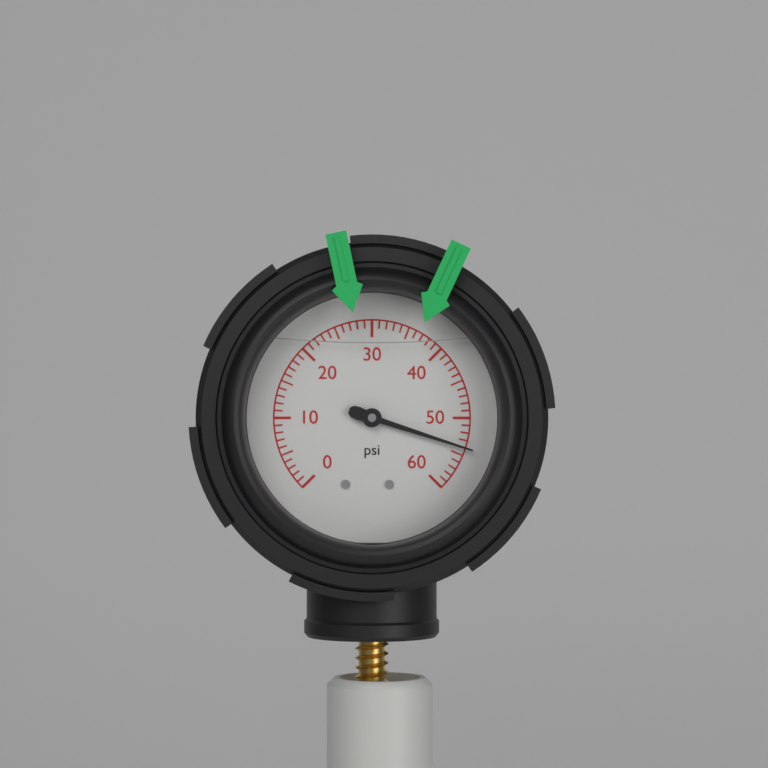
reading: 54 psi
